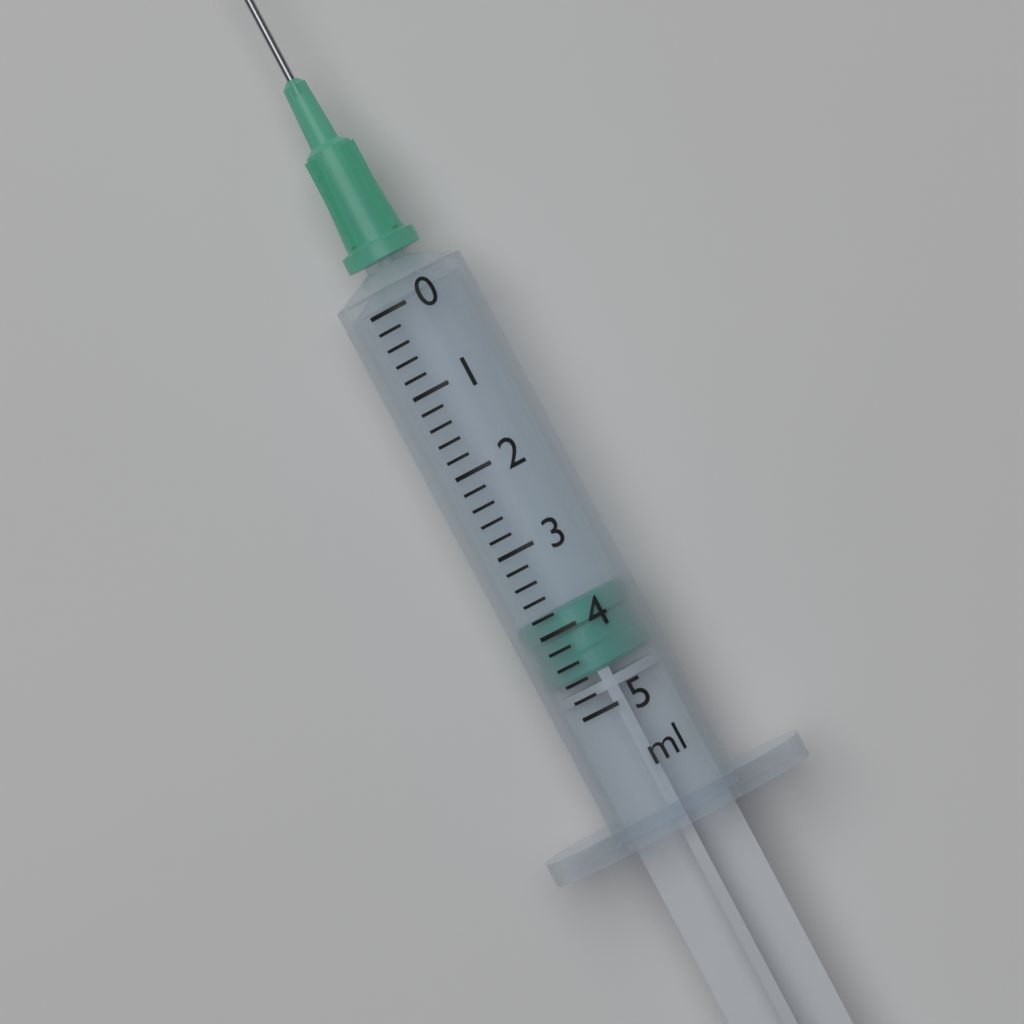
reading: 3.8 ml
